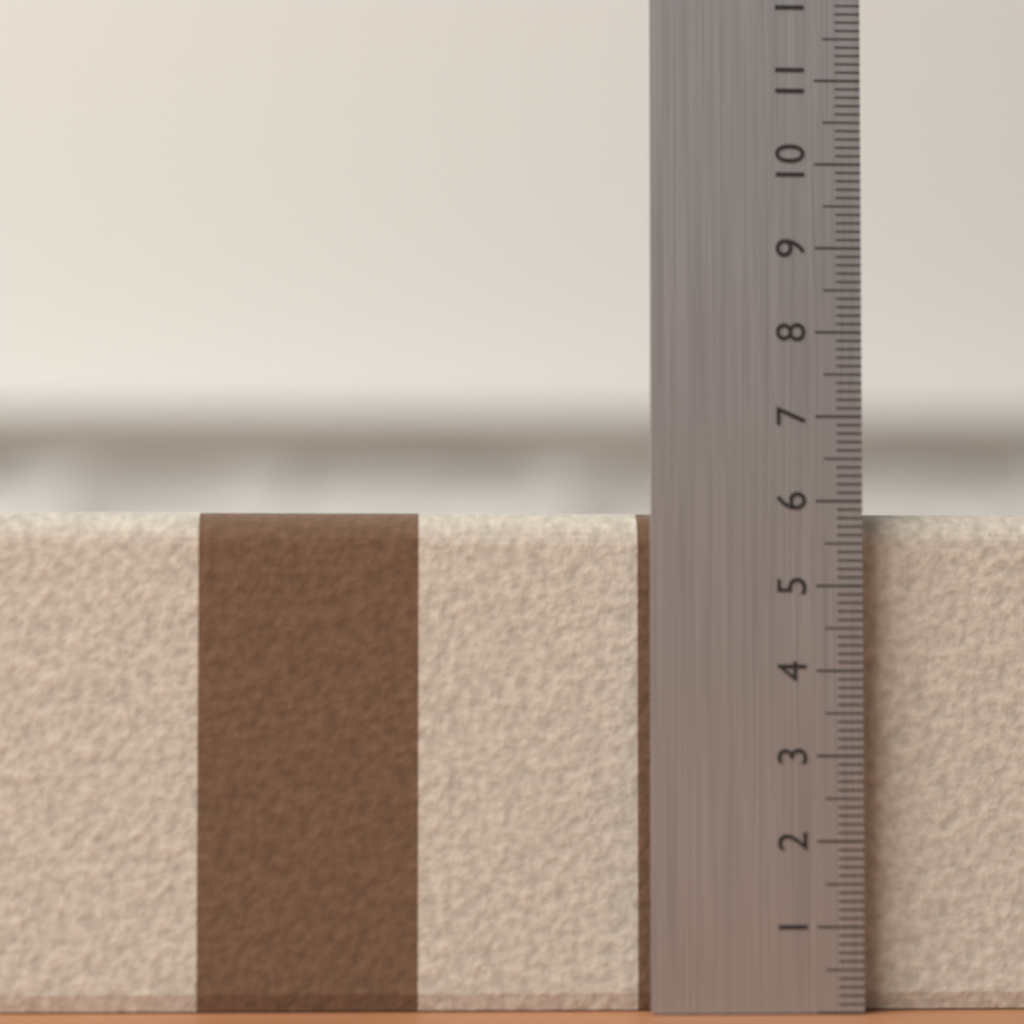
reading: 5.9 (no unit)
